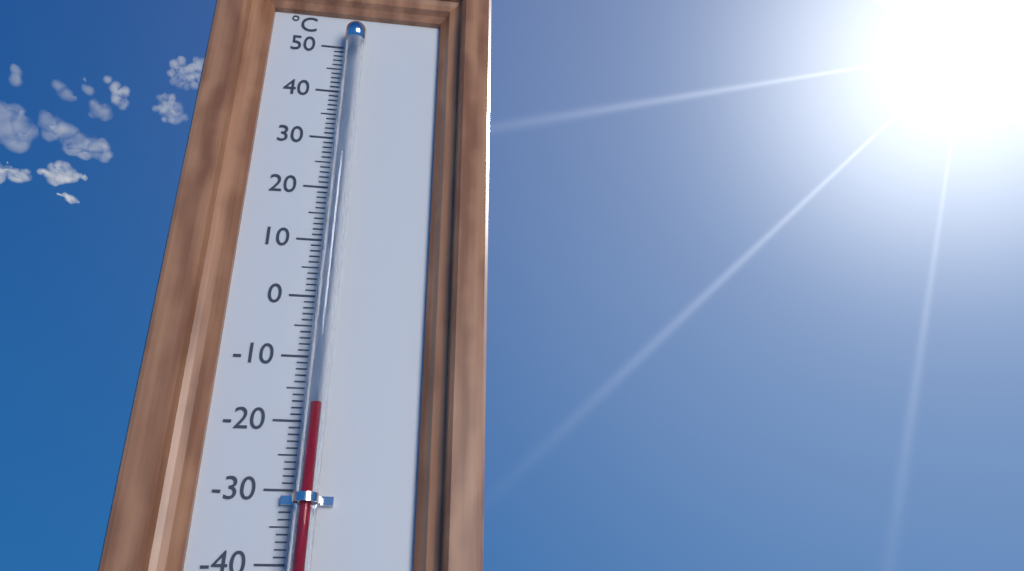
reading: -18 °C
